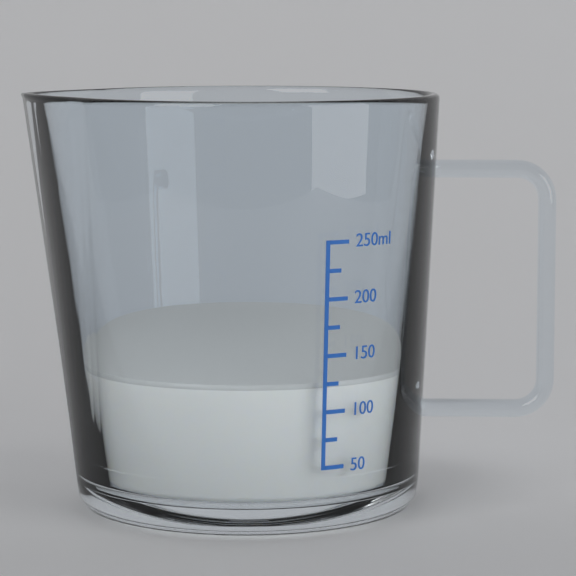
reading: 125 ml
